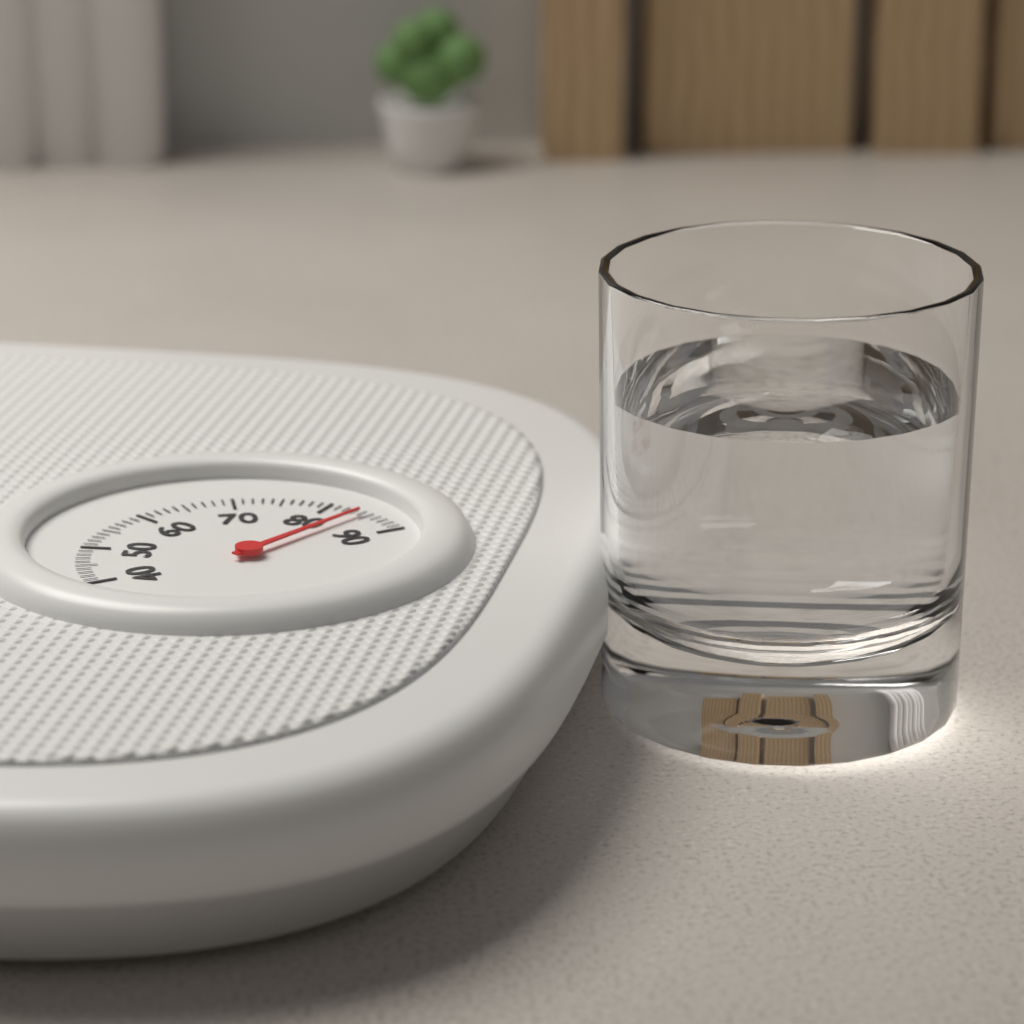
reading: 84 (no unit)
